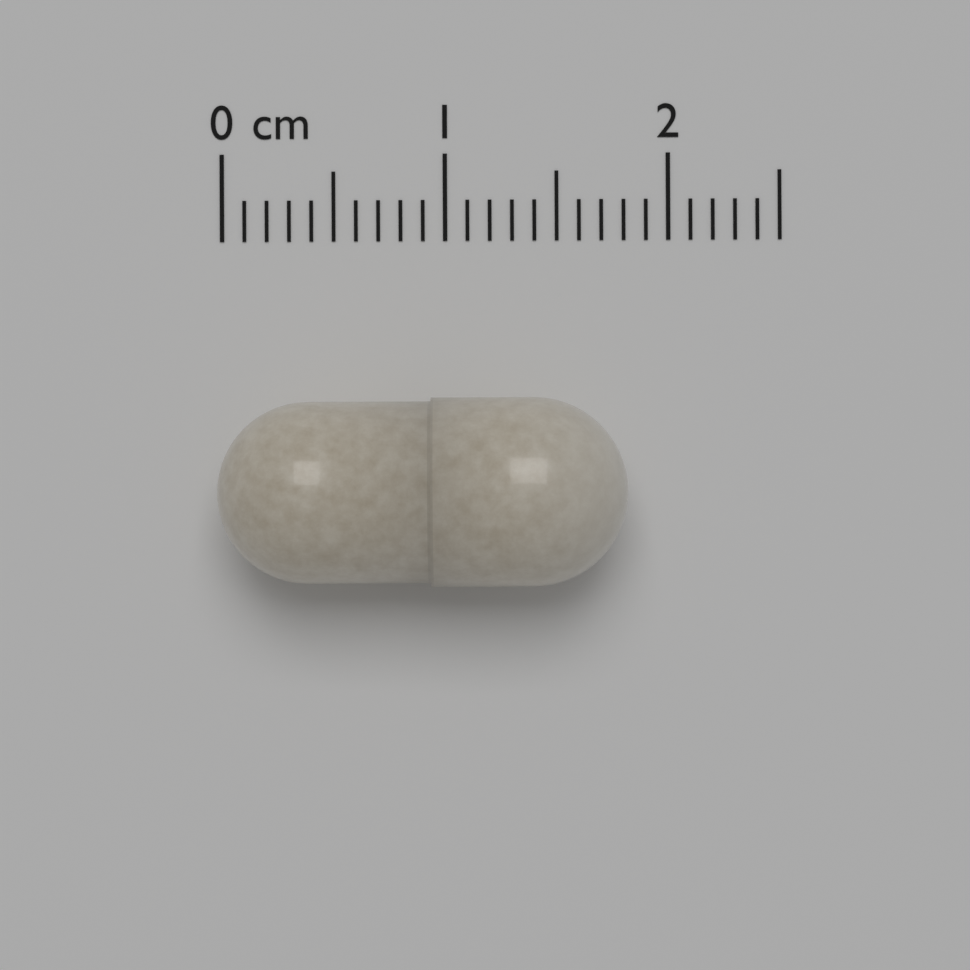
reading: 1.8 cm
